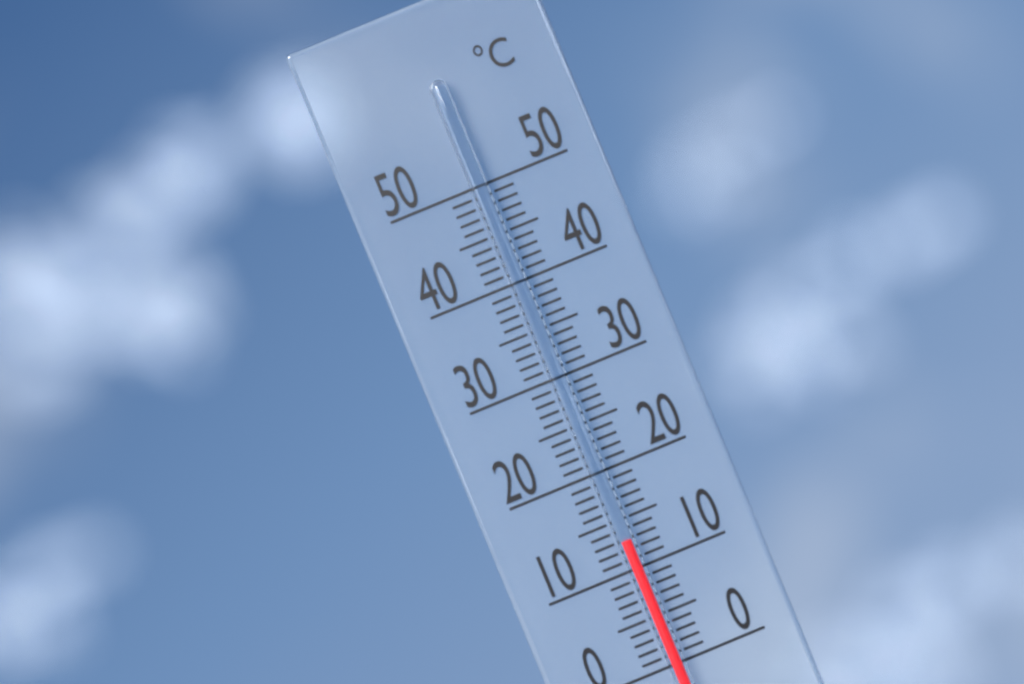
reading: 13 °C
